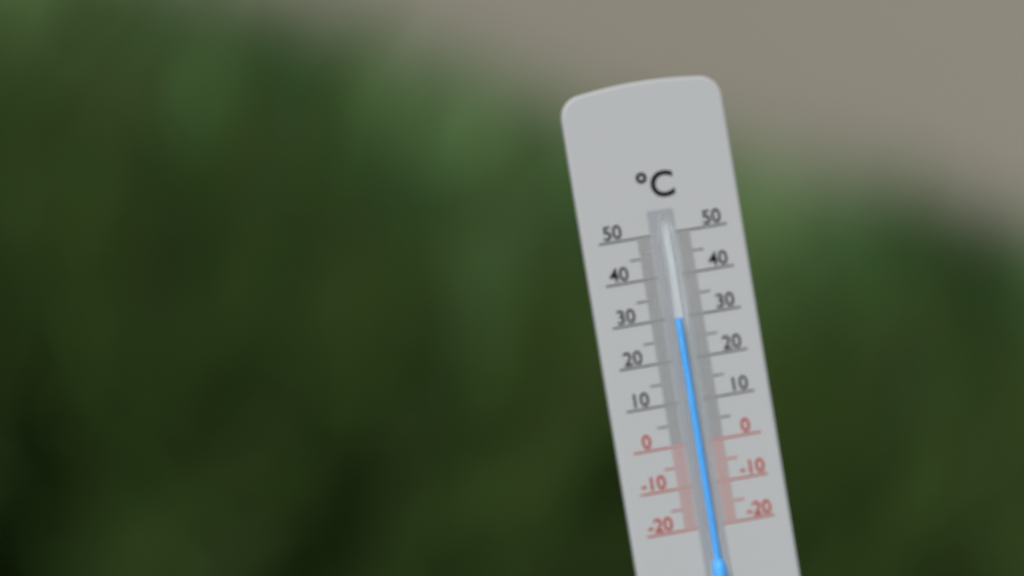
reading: 30 °C
